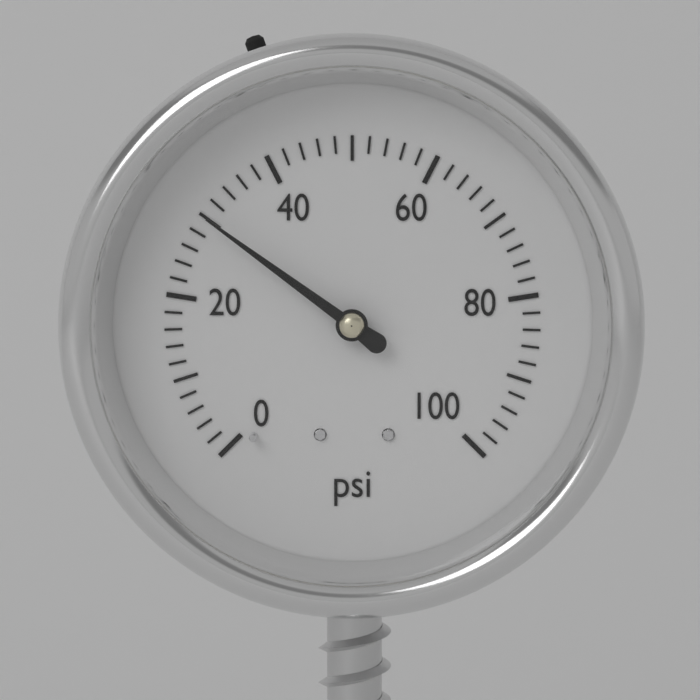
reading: 30 psi
